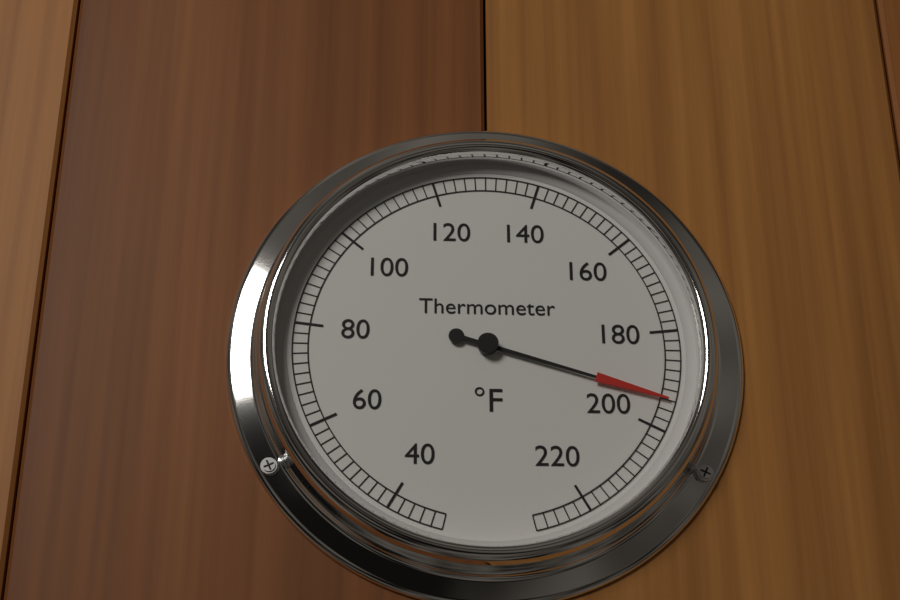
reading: 194 °F
